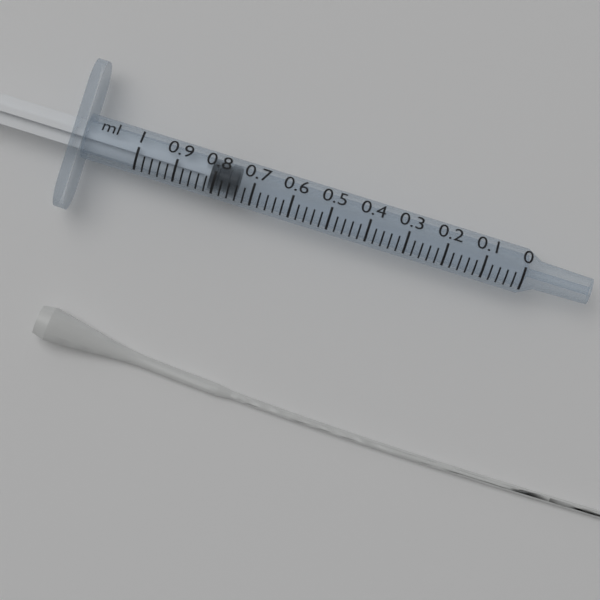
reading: 0.74 ml
